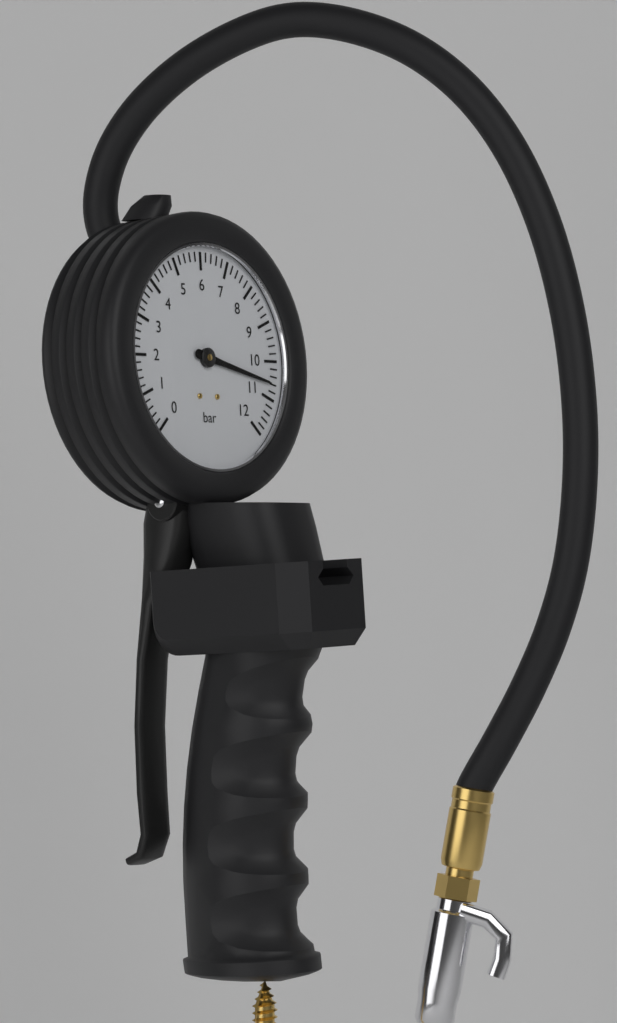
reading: 10.6 bar
